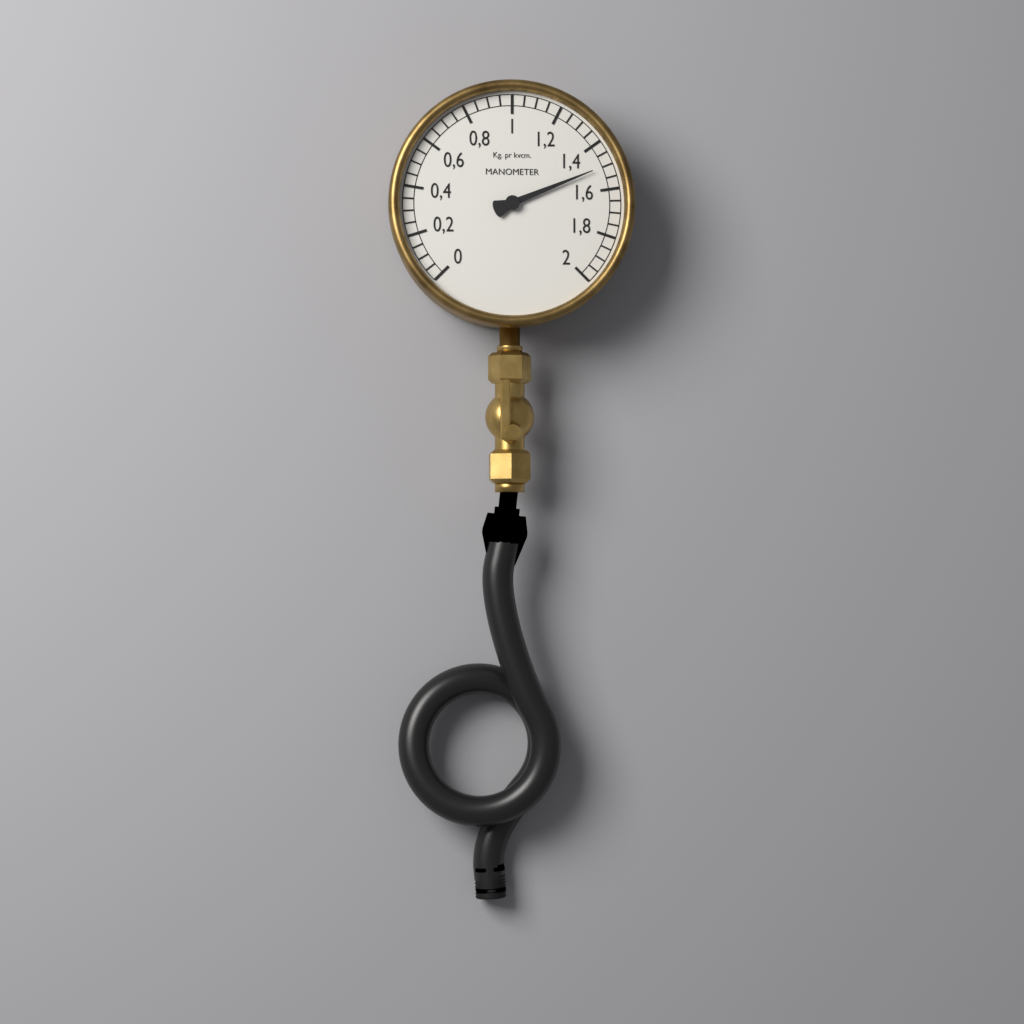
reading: 1.50 kg/cm²
